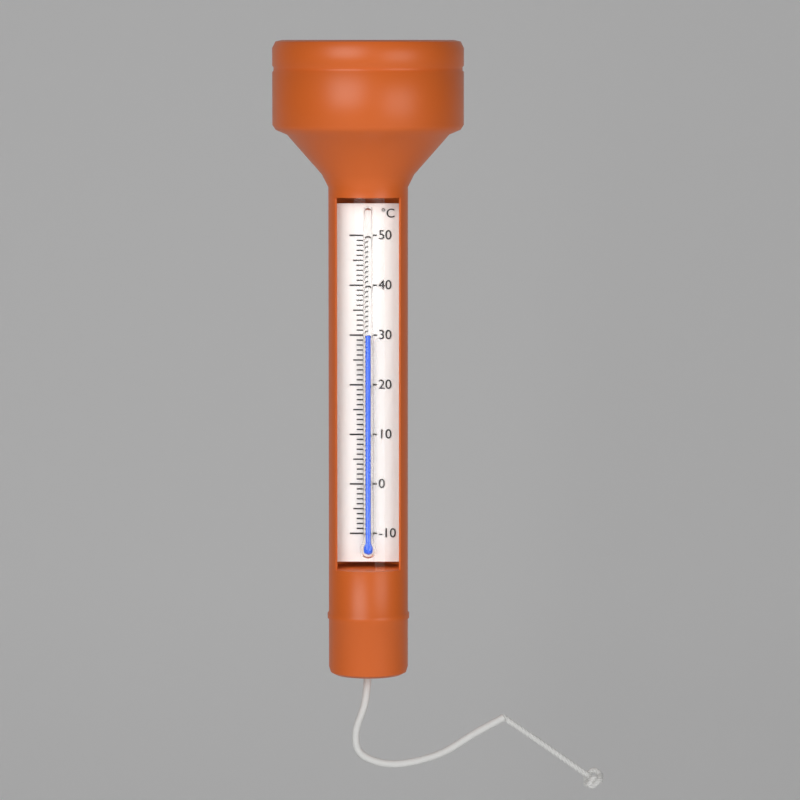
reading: 30 °C
